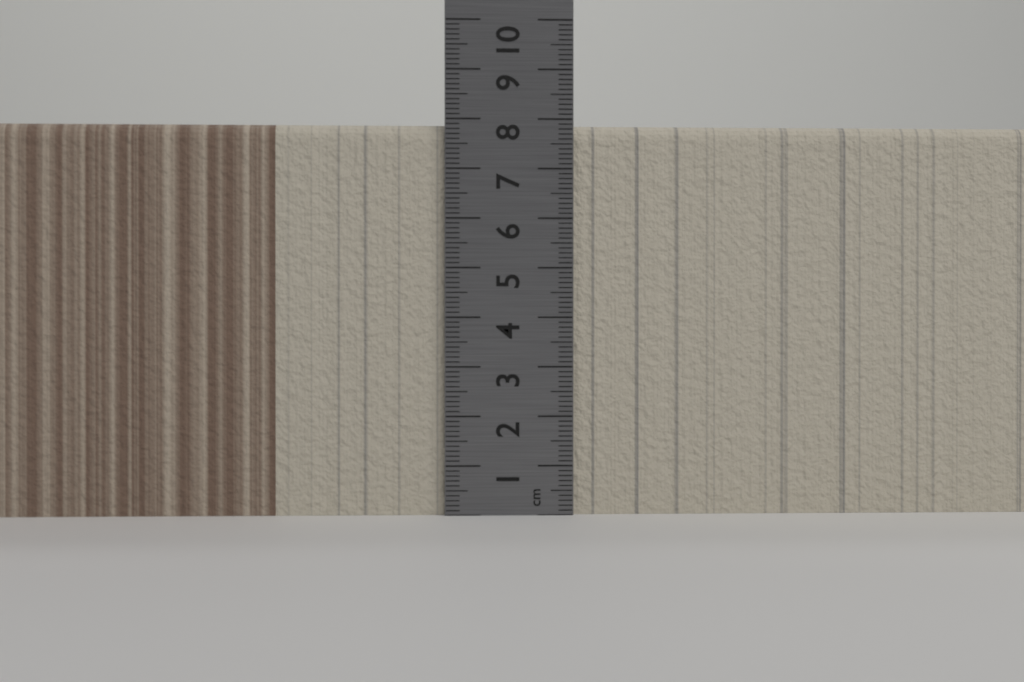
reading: 7.9 cm
